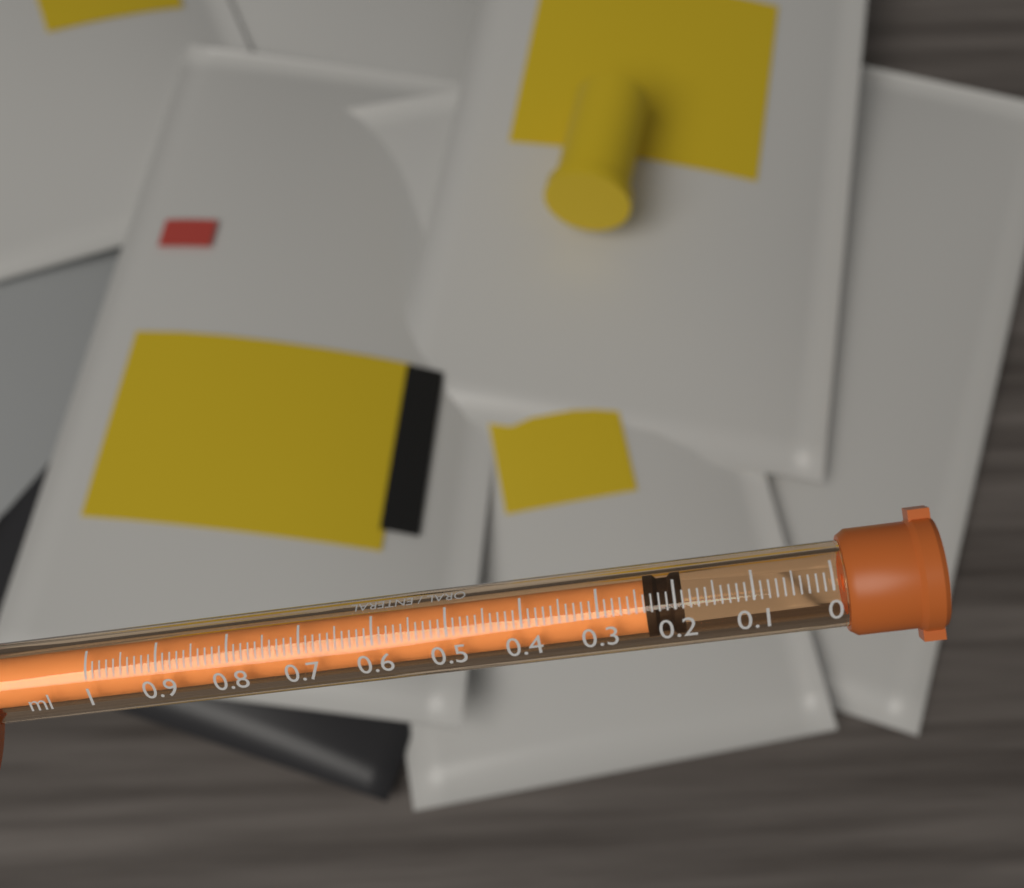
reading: 0.19 ml
